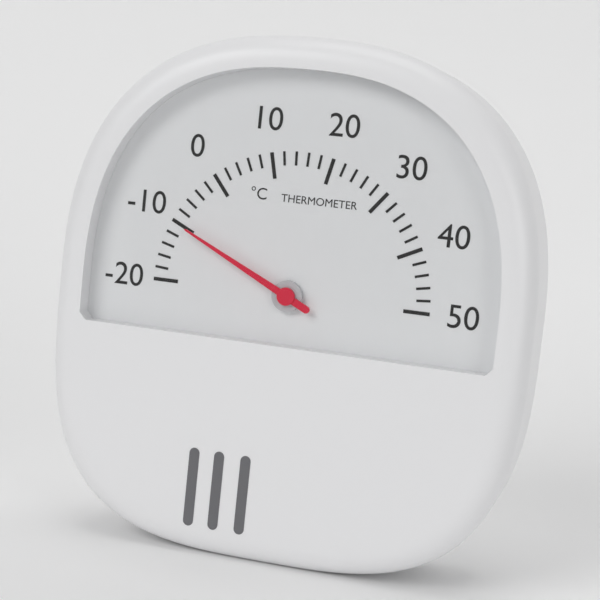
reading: -10 °C
